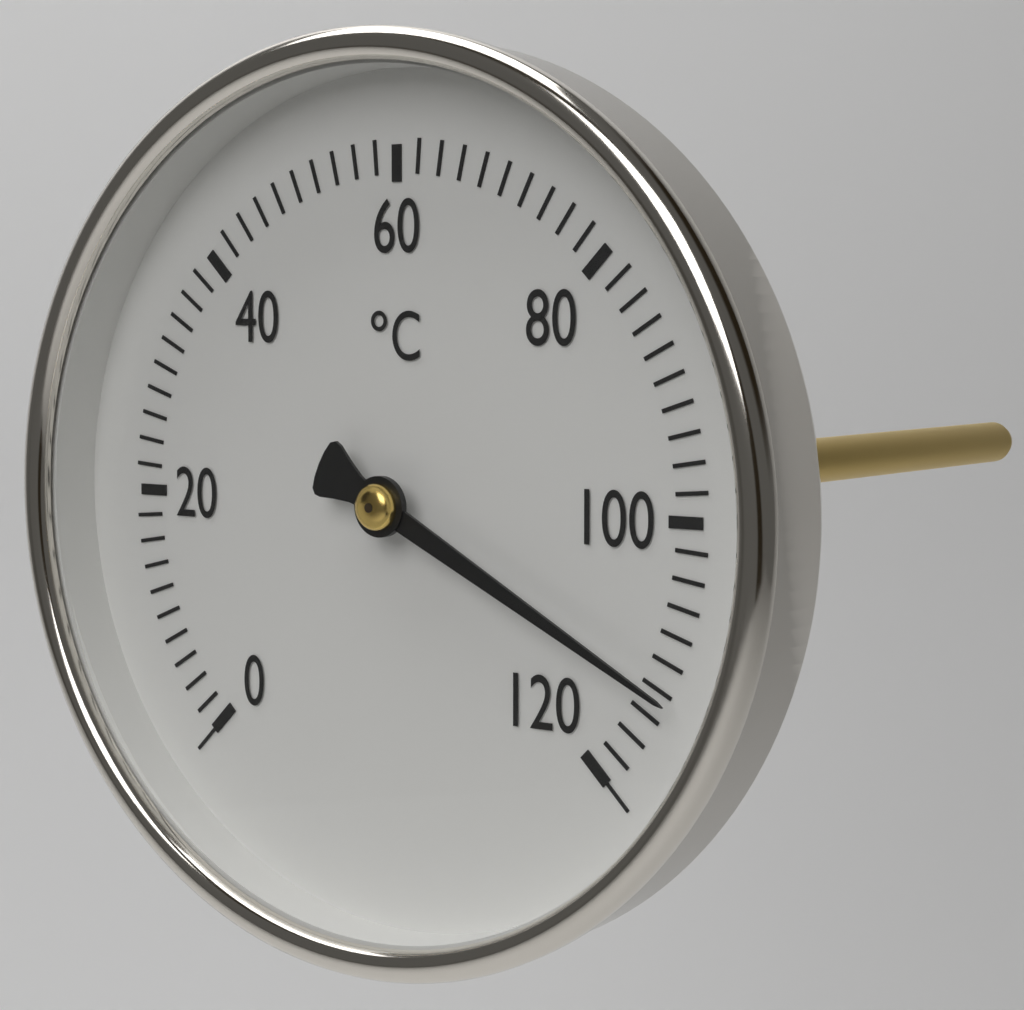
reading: 112 °C
